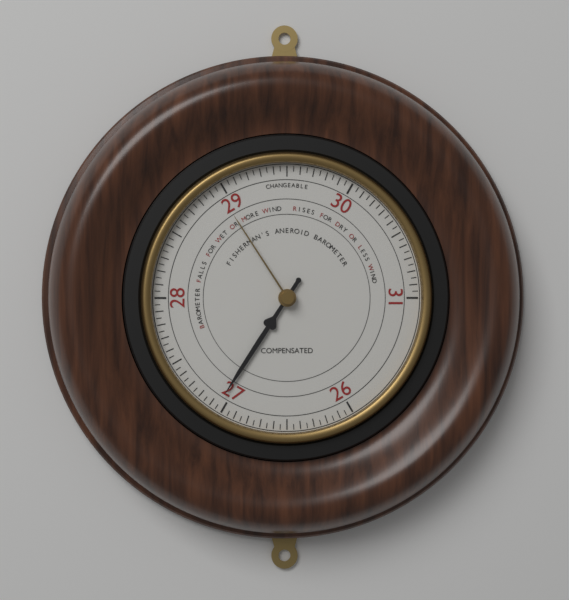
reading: 27.05 (no unit)
